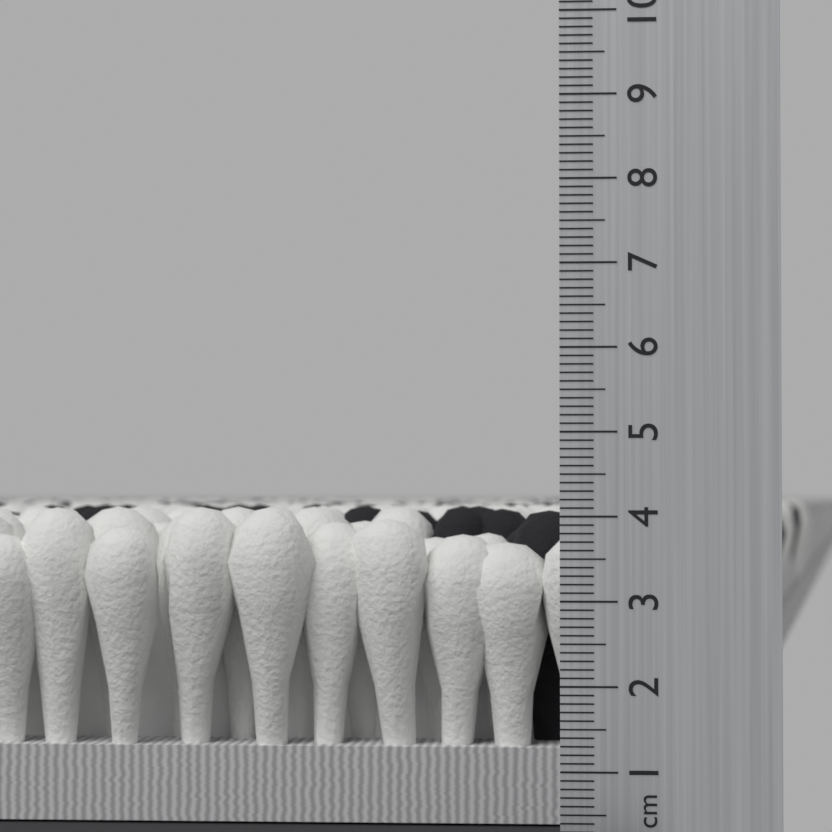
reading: 4.1 cm
